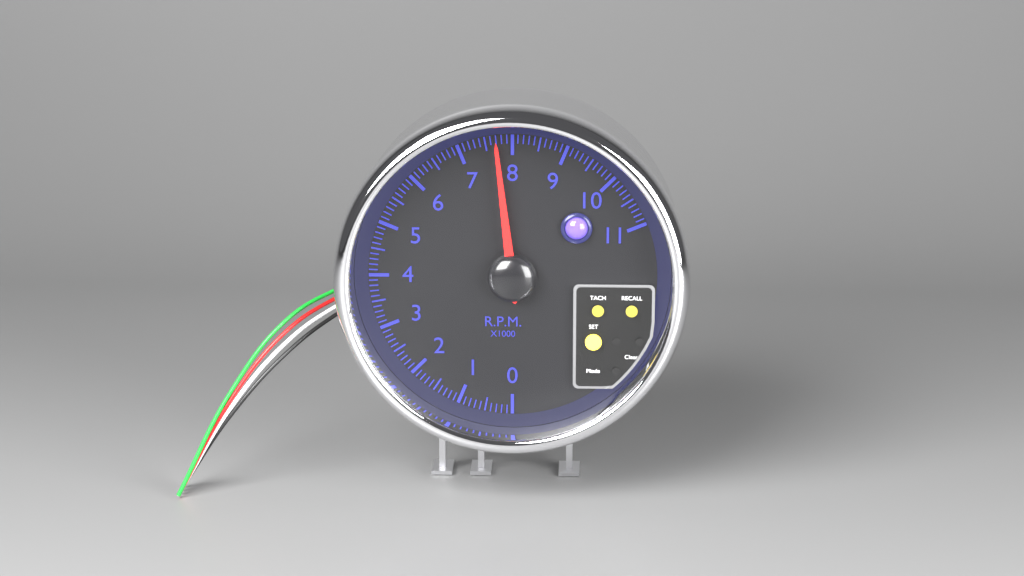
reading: 7.7 rpm x1000
